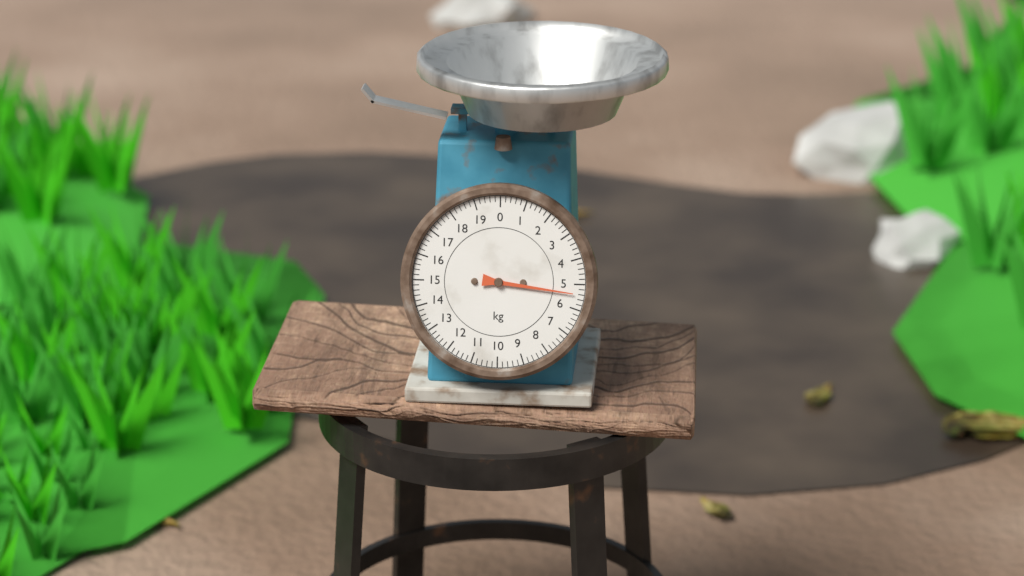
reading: 5.4 kg
